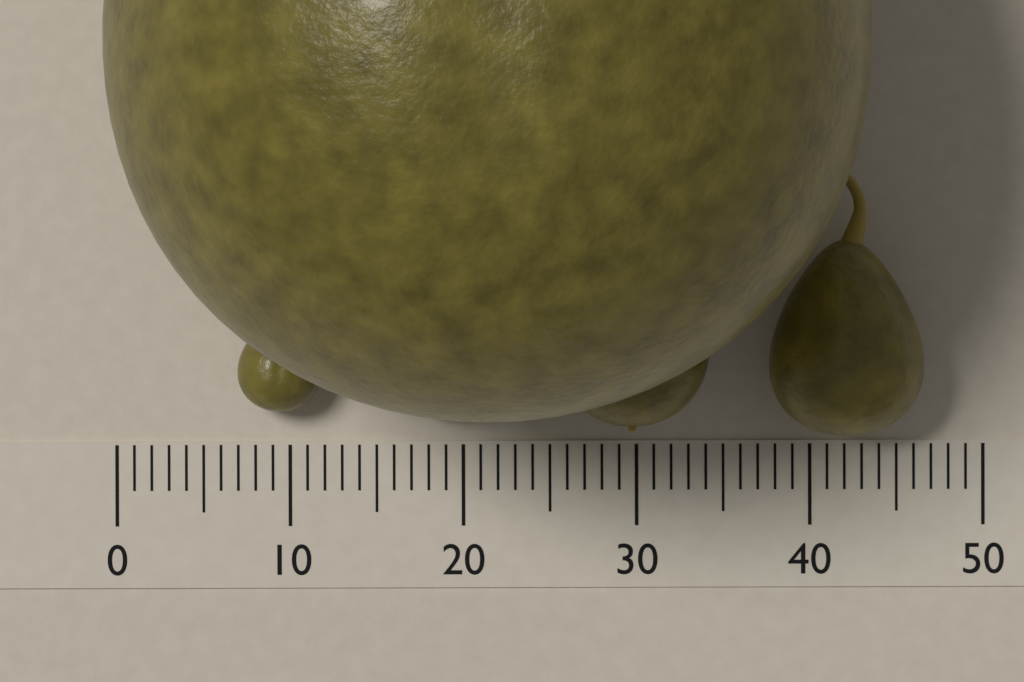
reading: 43 (no unit)
